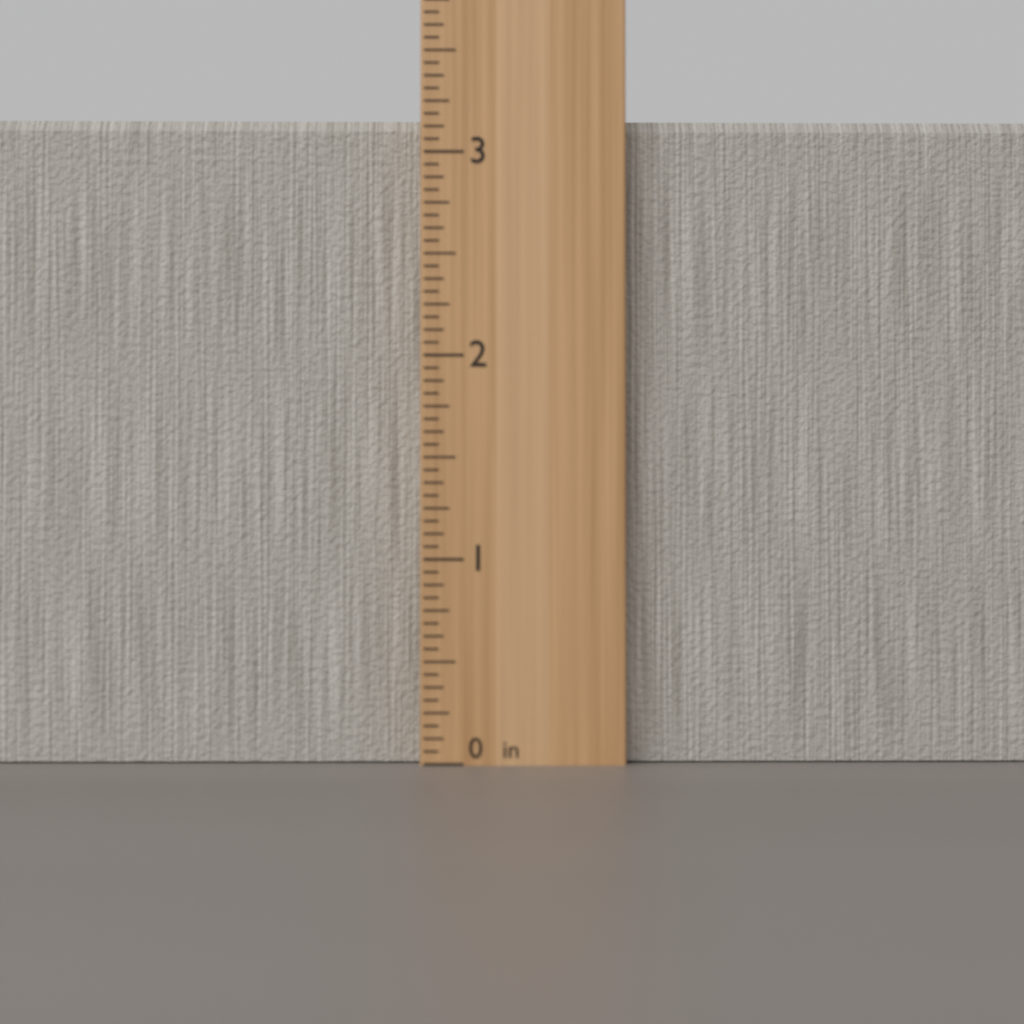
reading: 3.1875 in
